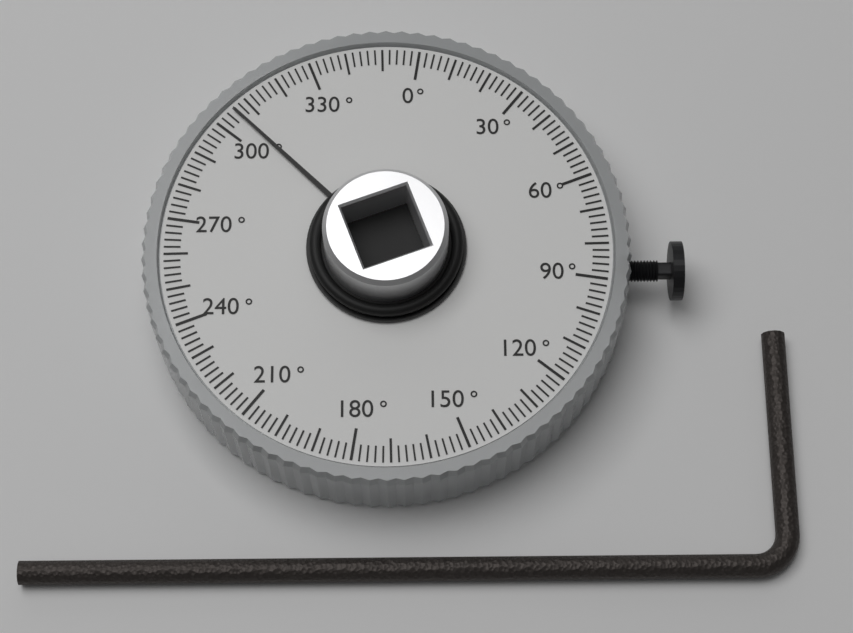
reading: 306 °
